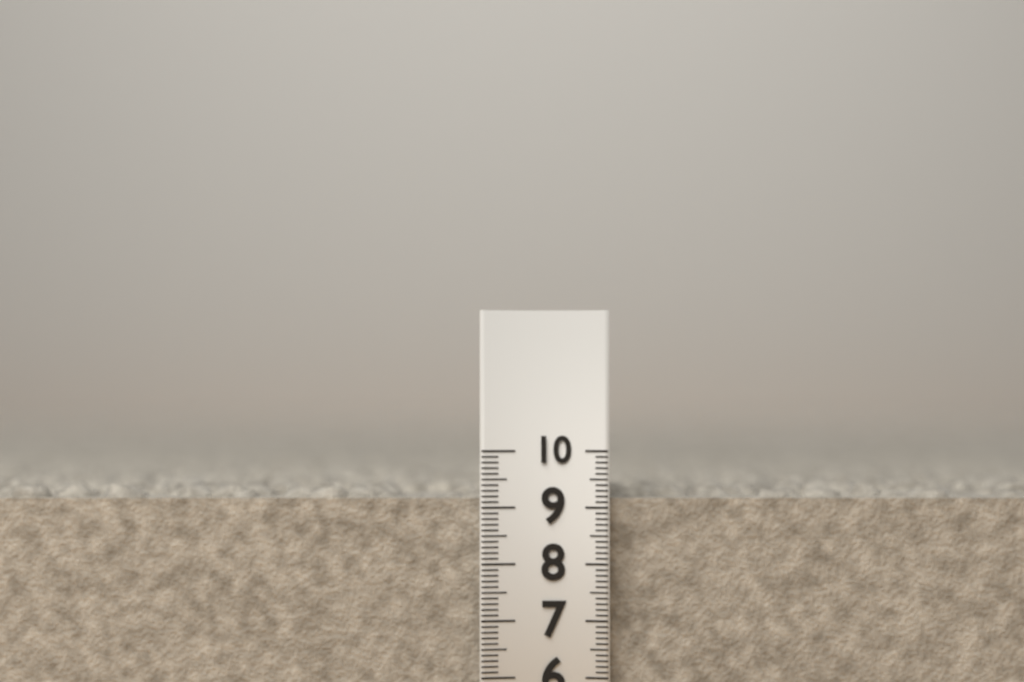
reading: 9.5 cm
